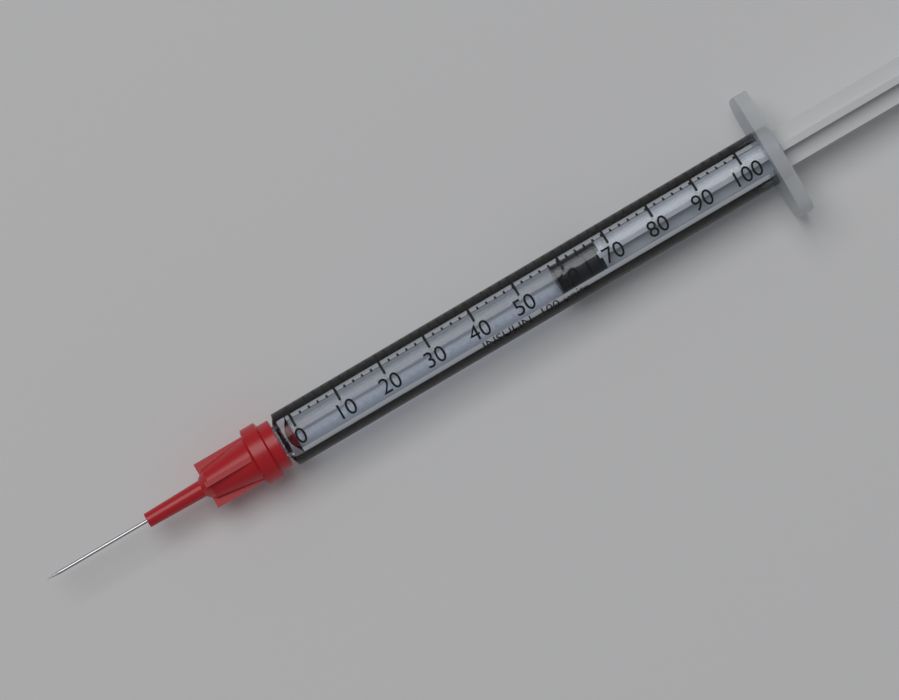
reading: 58 units
